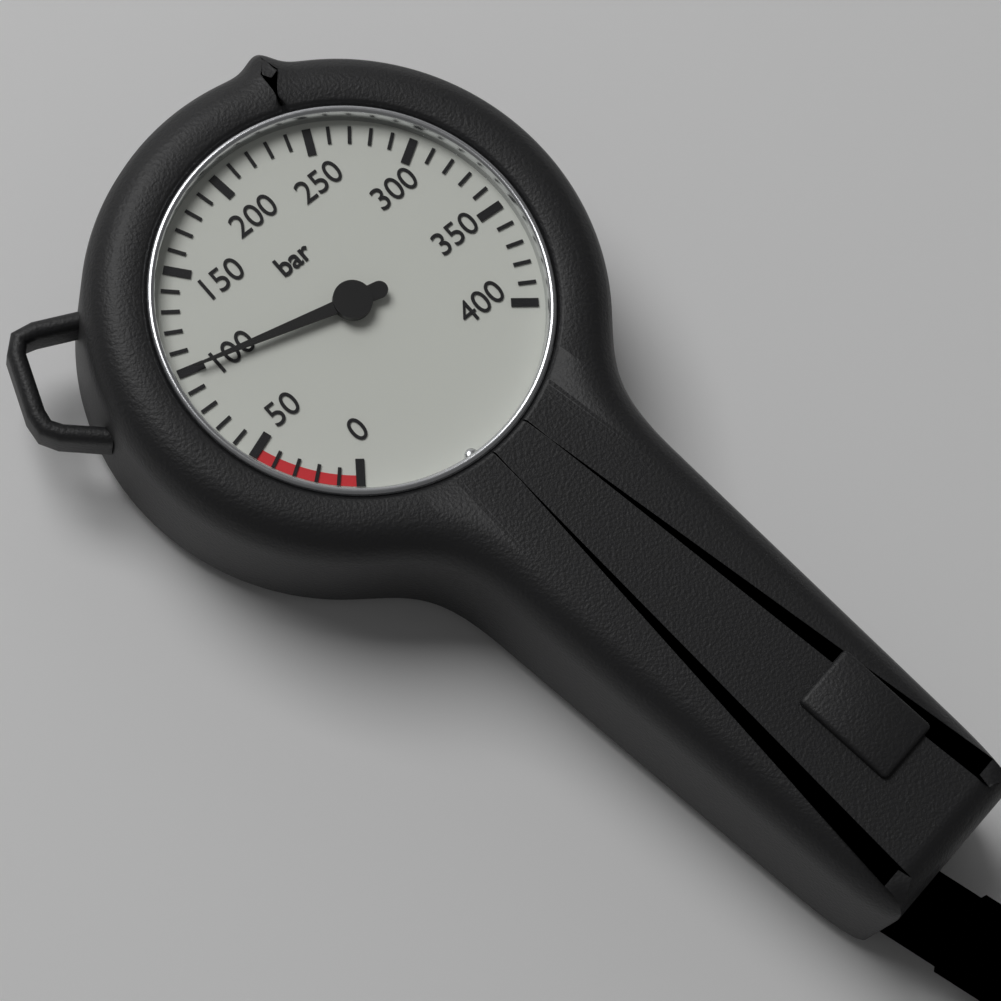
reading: 100 bar
